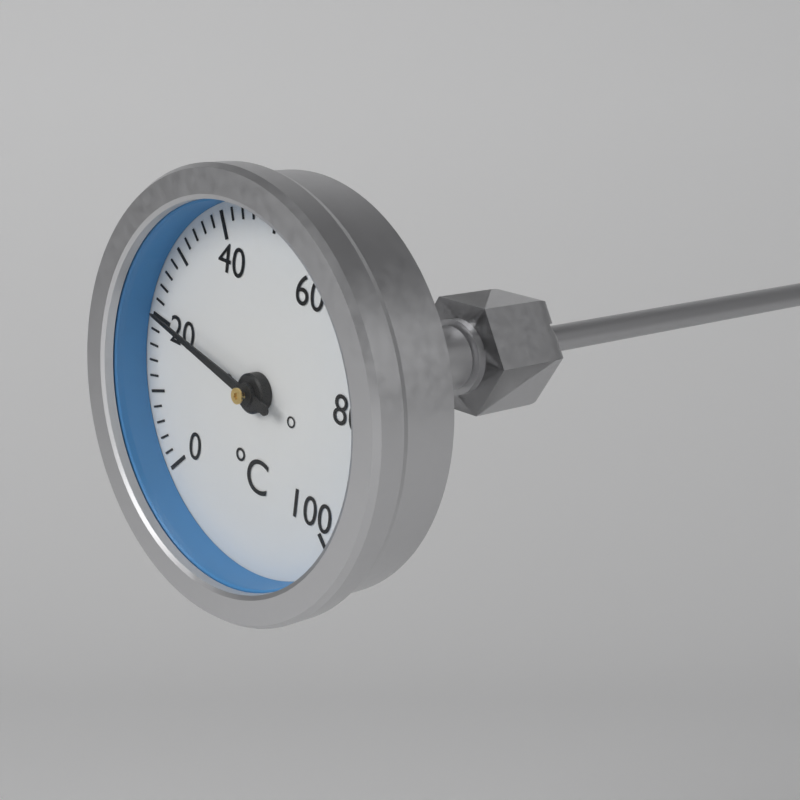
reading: 21 °C
